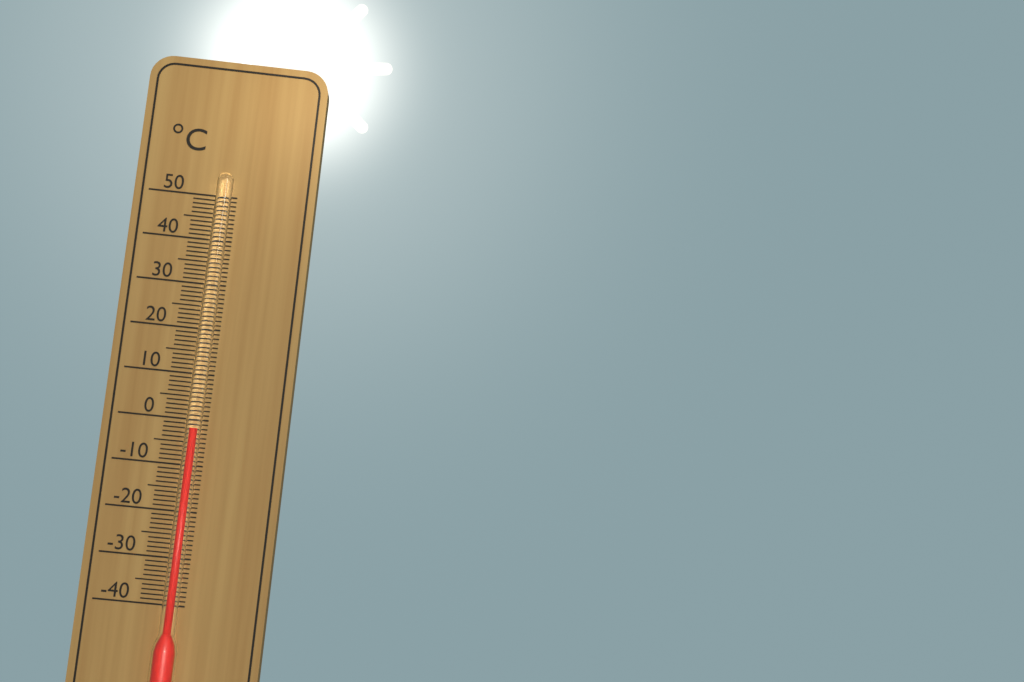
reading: -2 °C
